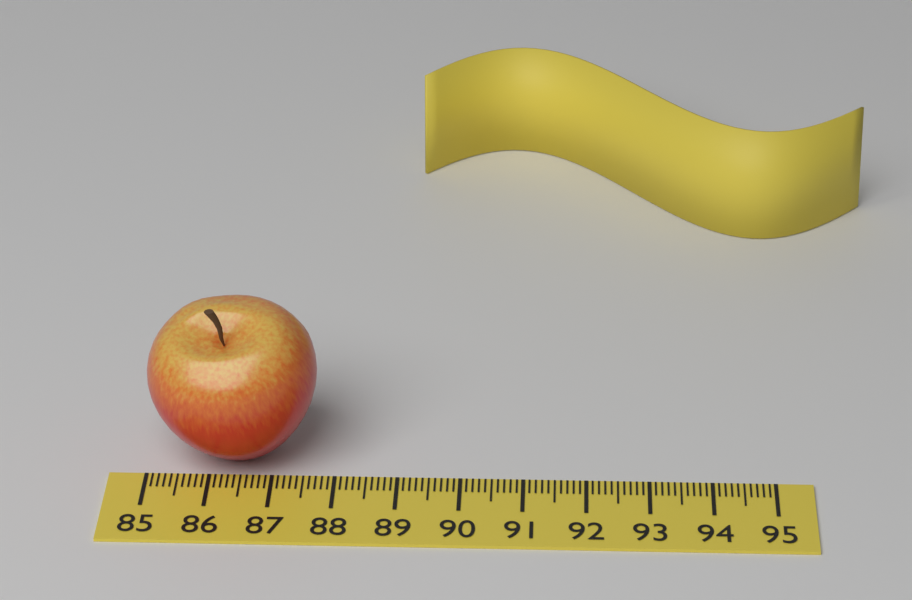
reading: 87.7 (no unit)
